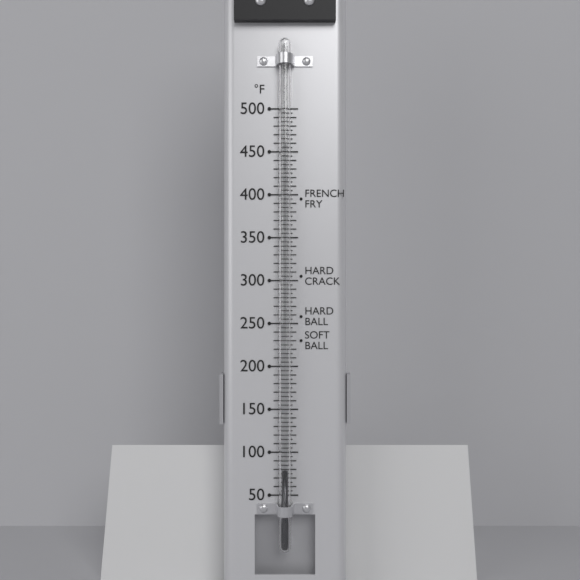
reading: 80 °F
